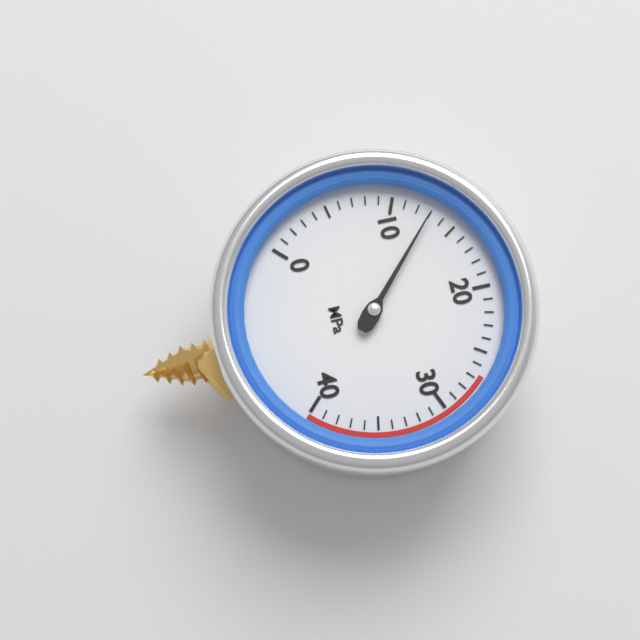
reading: 13 MPa
